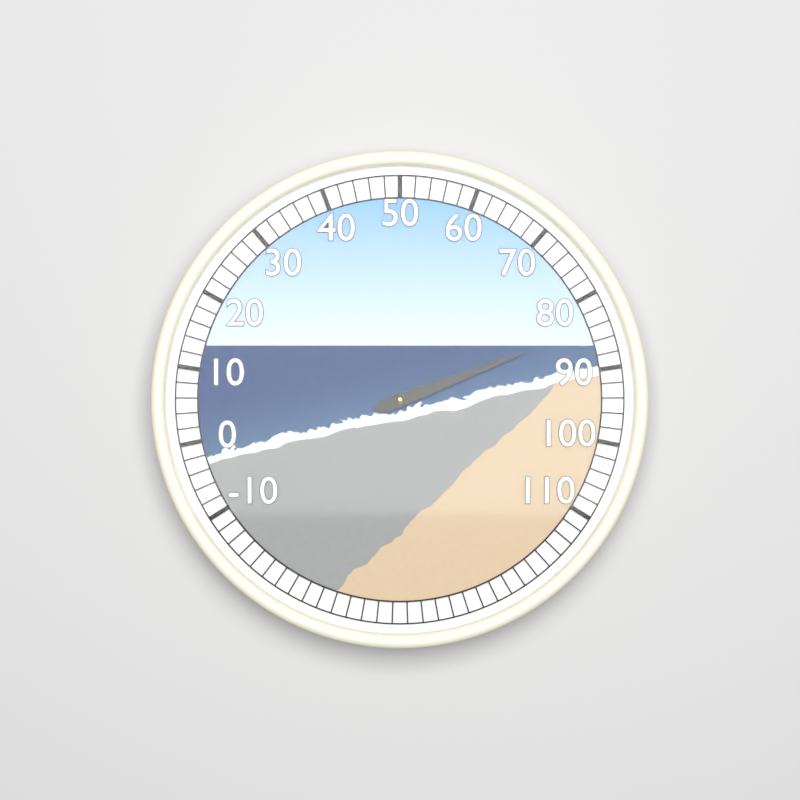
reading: 84 (no unit)
